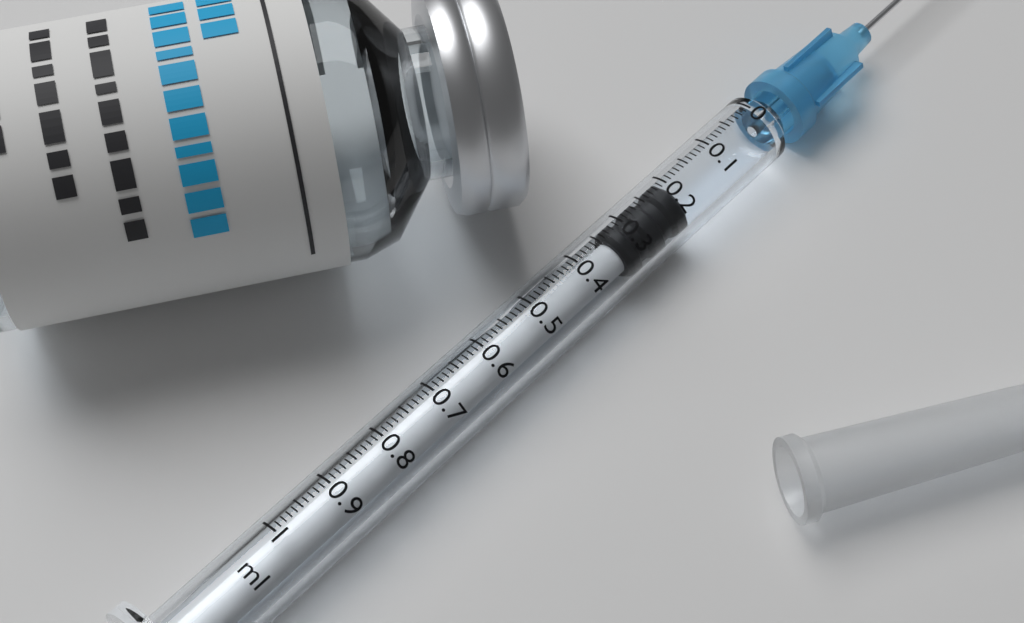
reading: 0.20 ml
